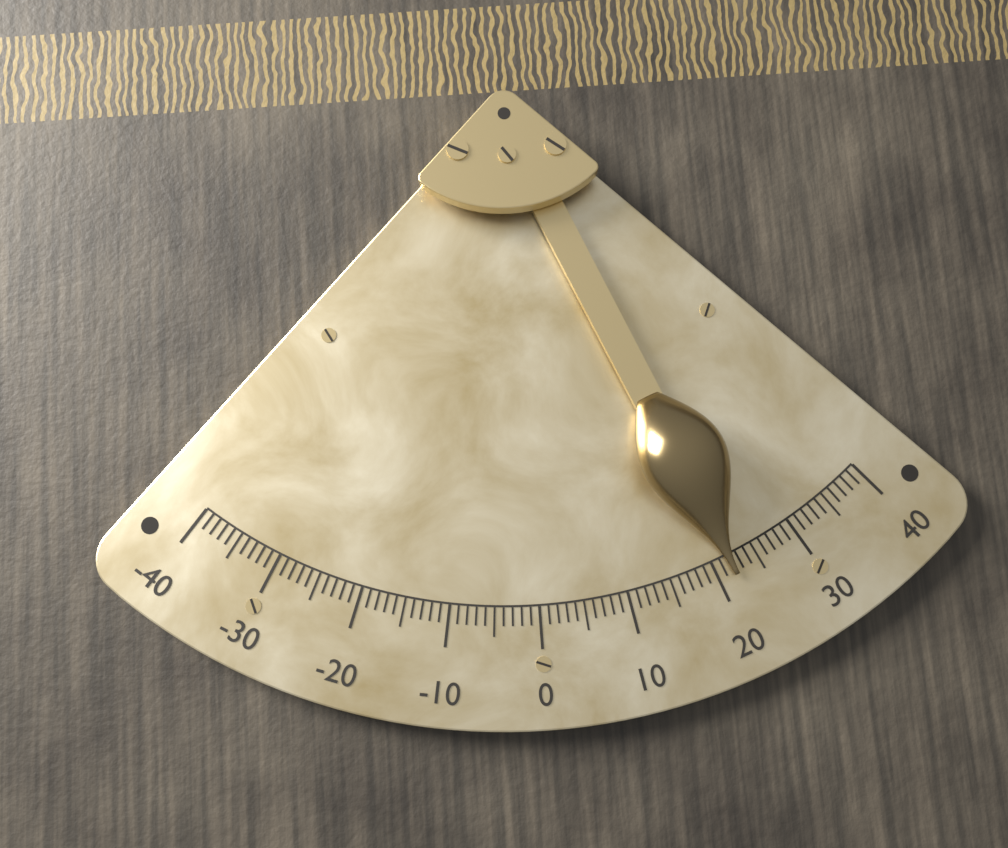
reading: 22 (no unit)
